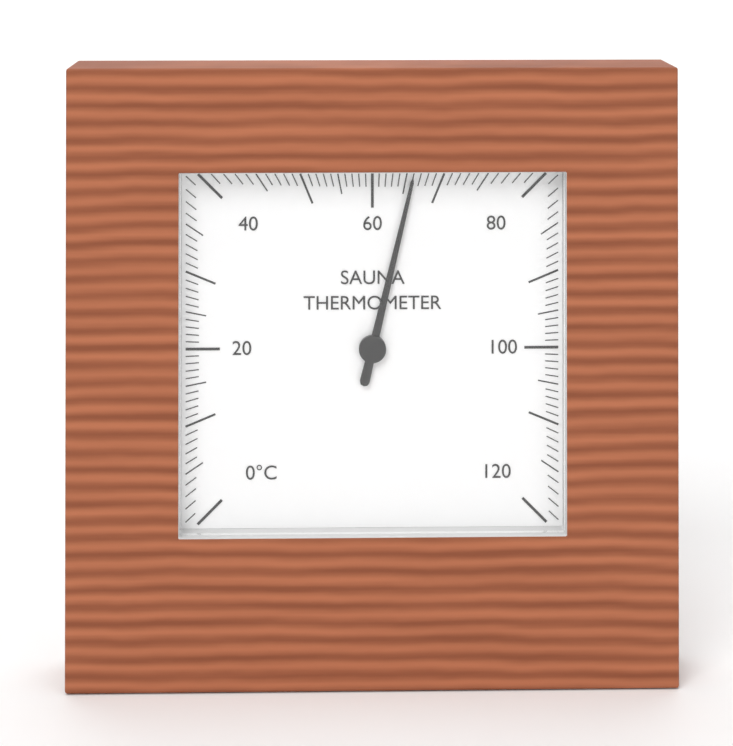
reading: 66 °C
